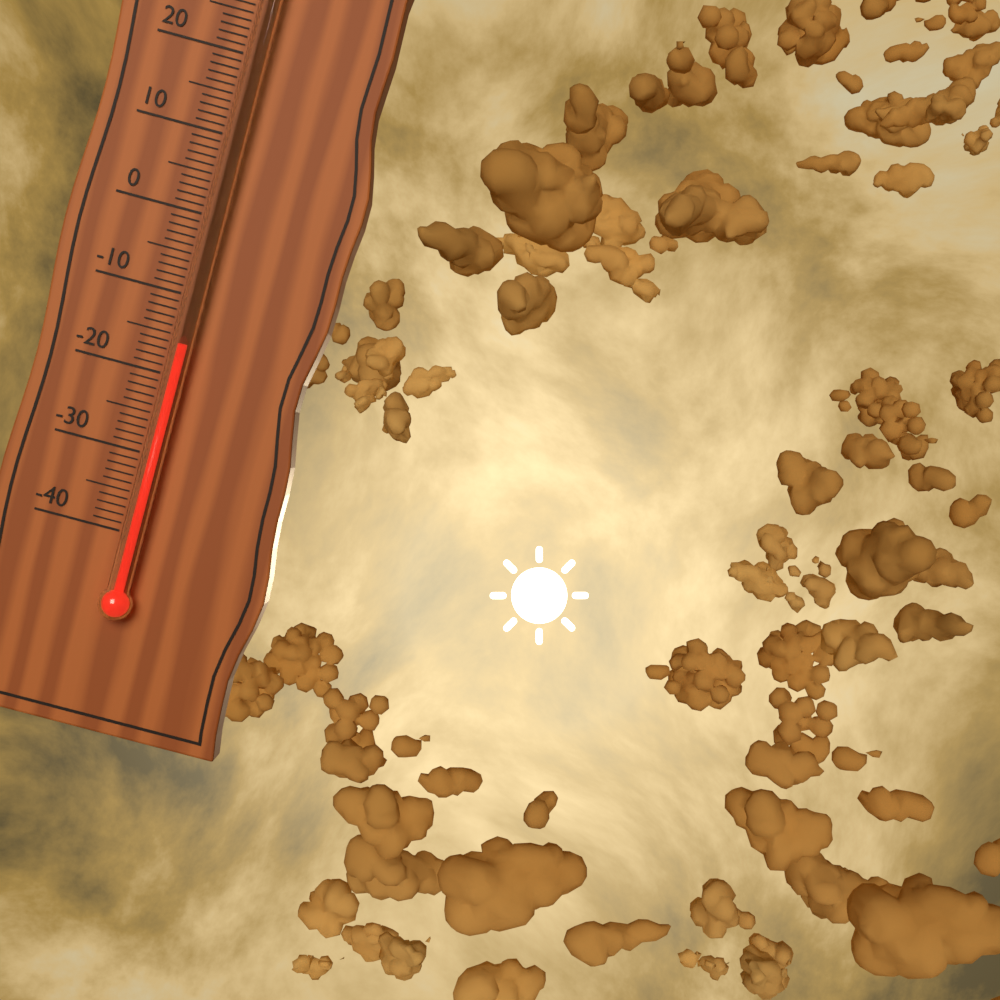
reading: -16 °C
